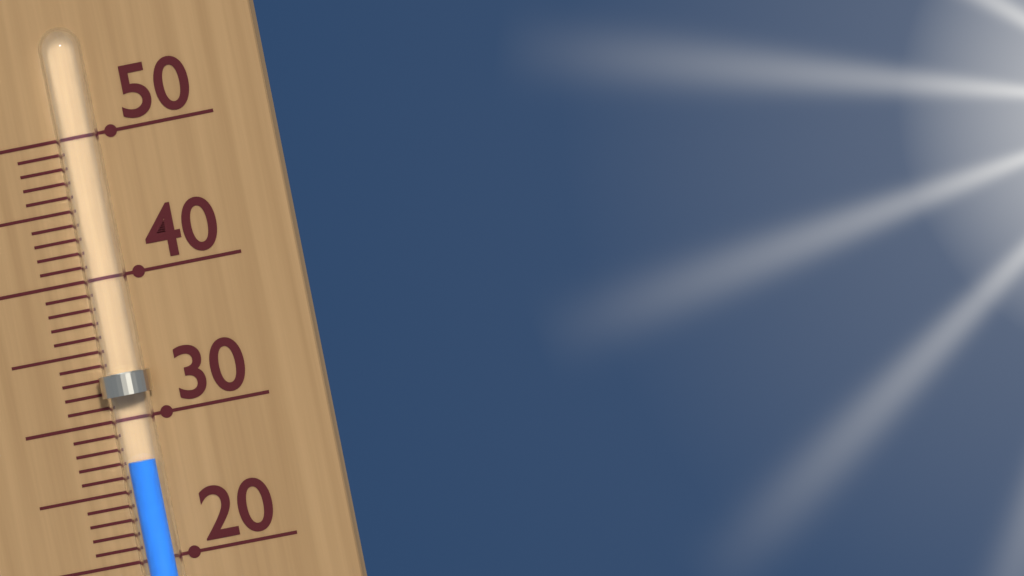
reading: 27 (no unit)
